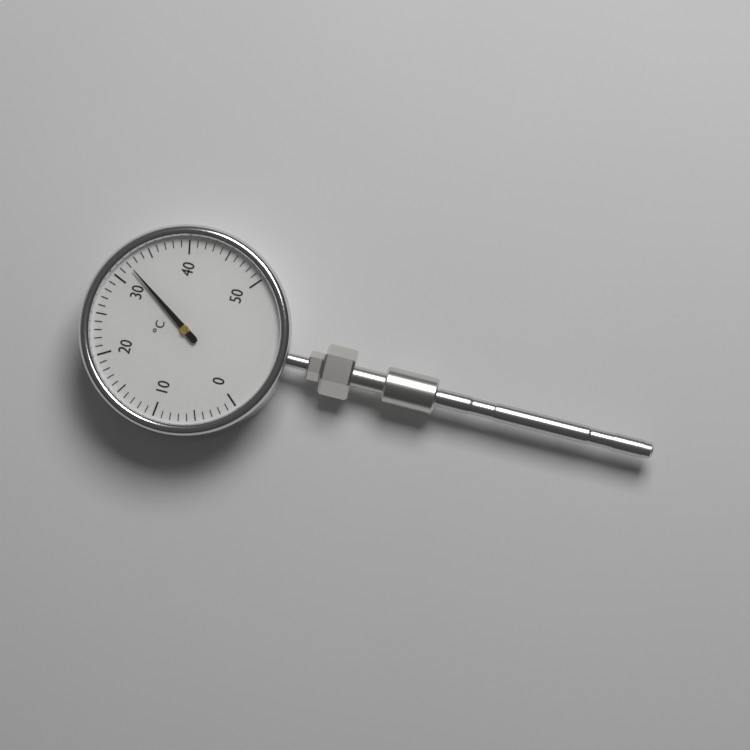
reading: 32 °C
